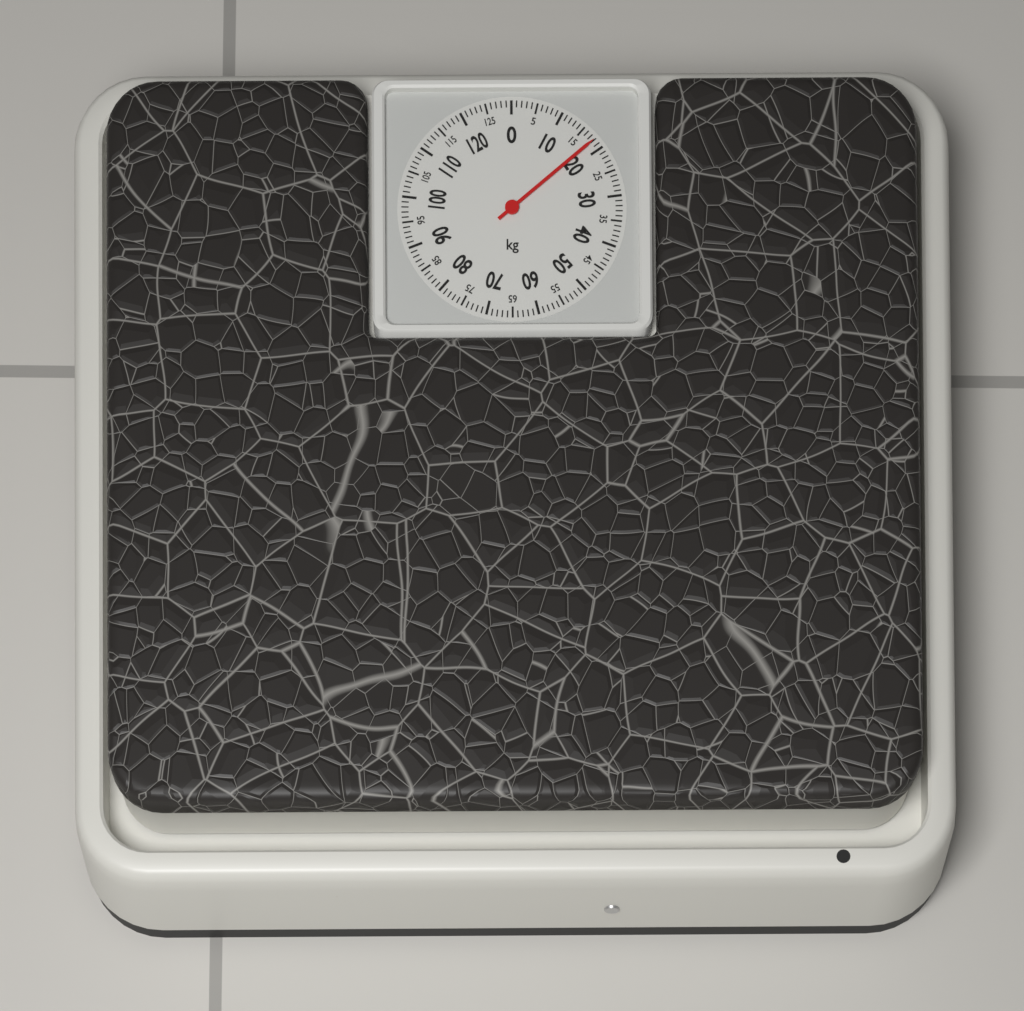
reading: 18 kg
